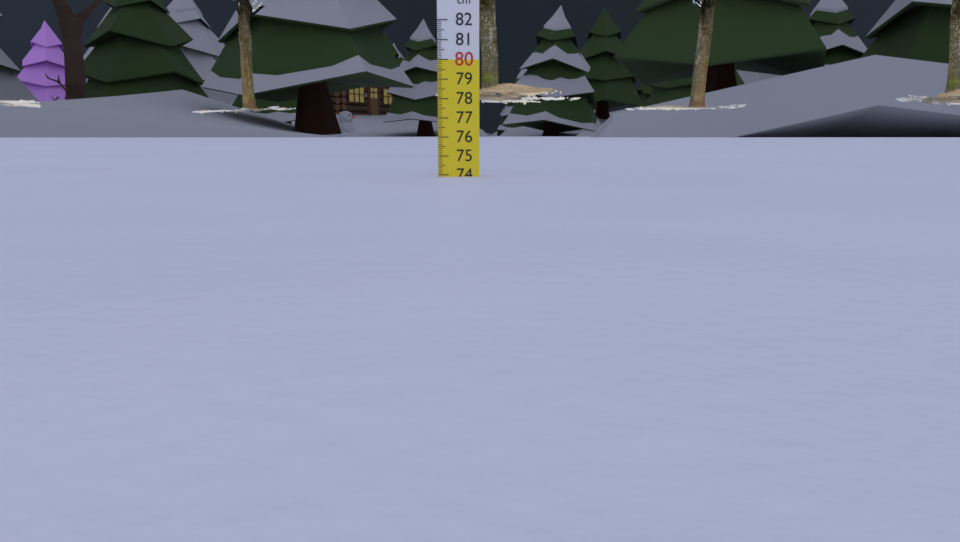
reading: 73.9 cm
